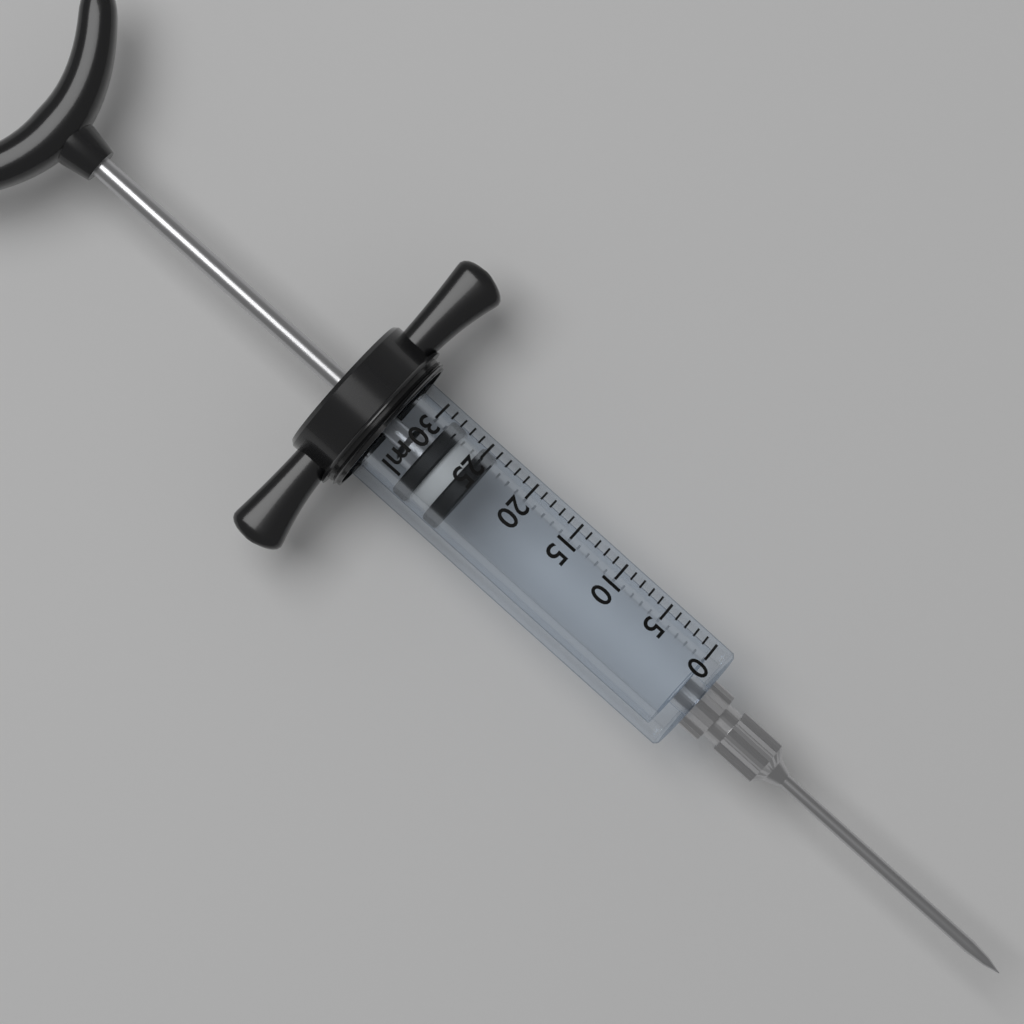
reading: 24 ml
